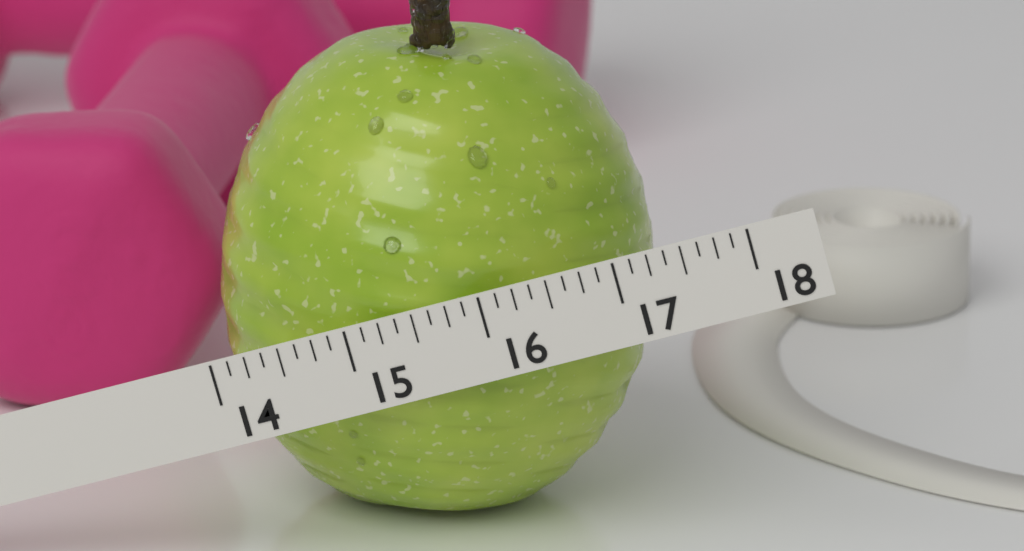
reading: 17.250 (no unit)
